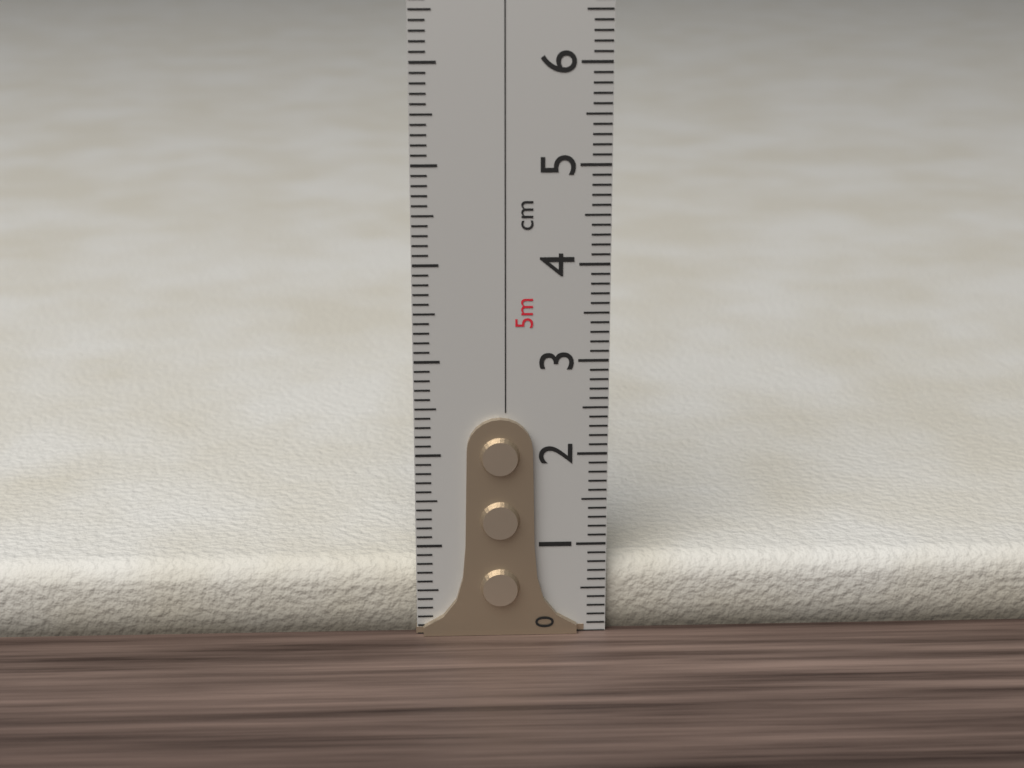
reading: 0.8 cm
